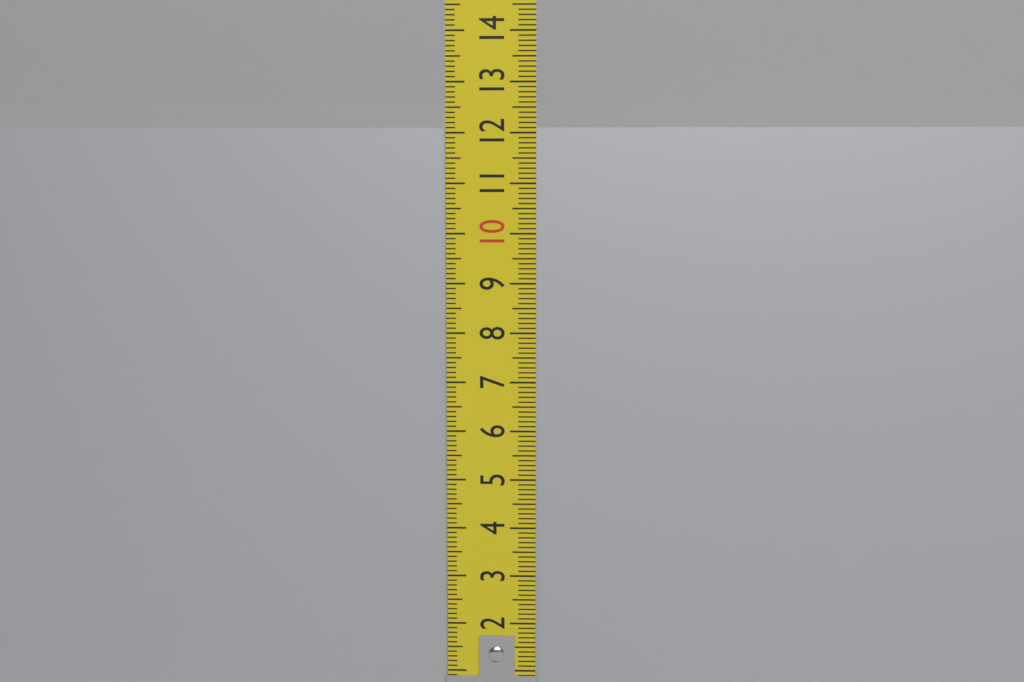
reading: 12.1 cm
